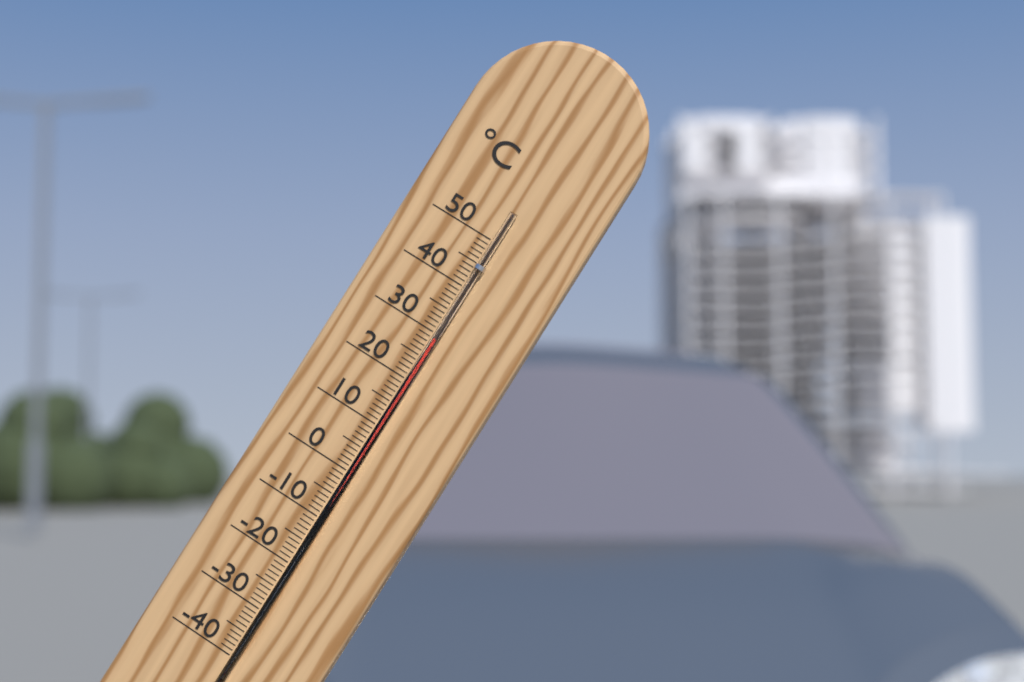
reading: 29 °C
